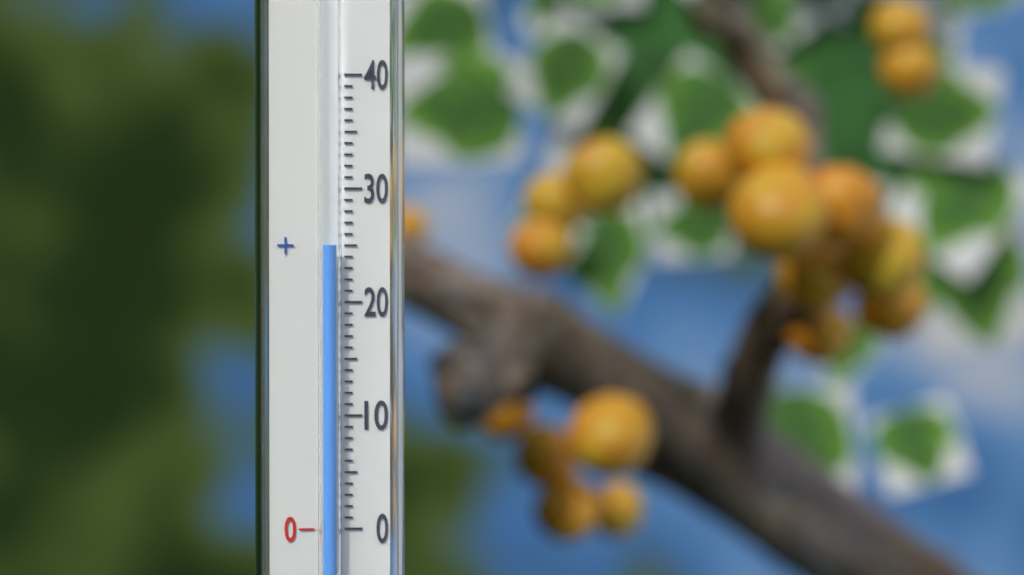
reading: 25 (no unit)
